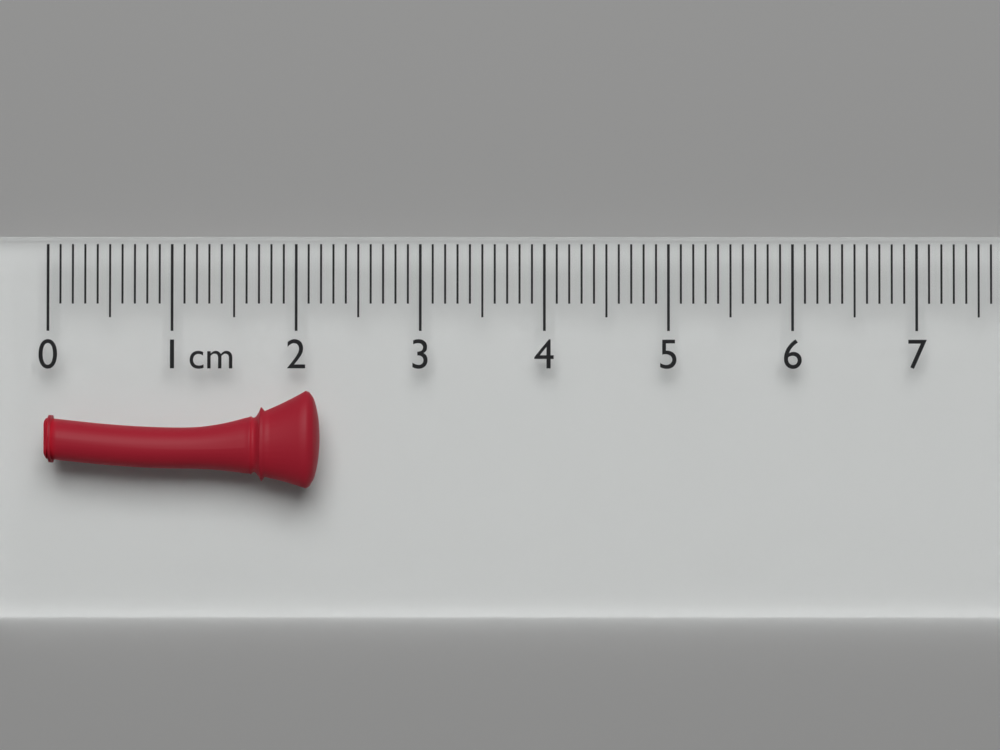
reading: 2.2 cm
